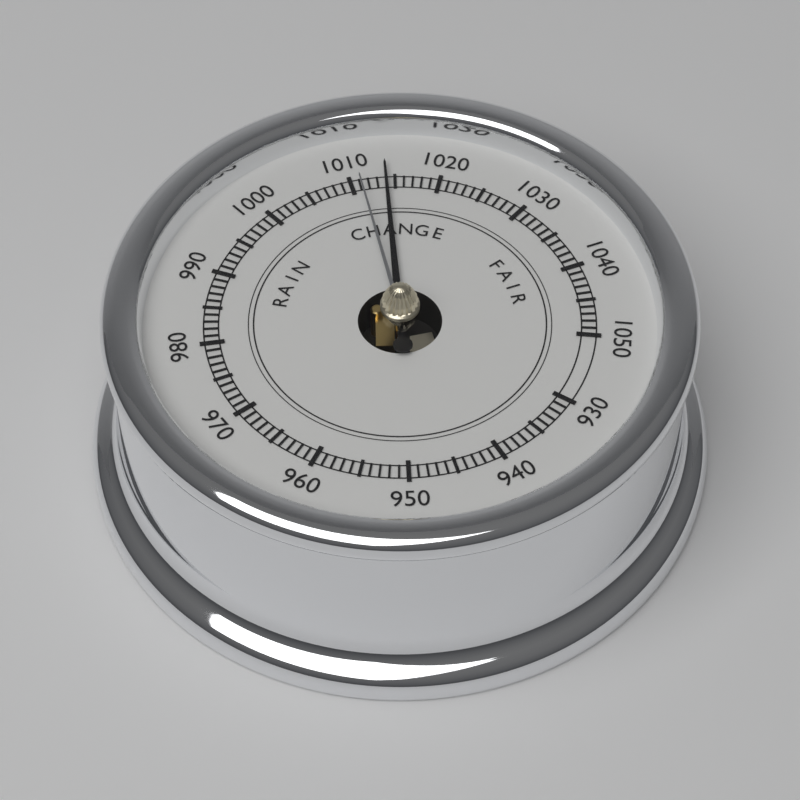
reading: 1014 (no unit)
